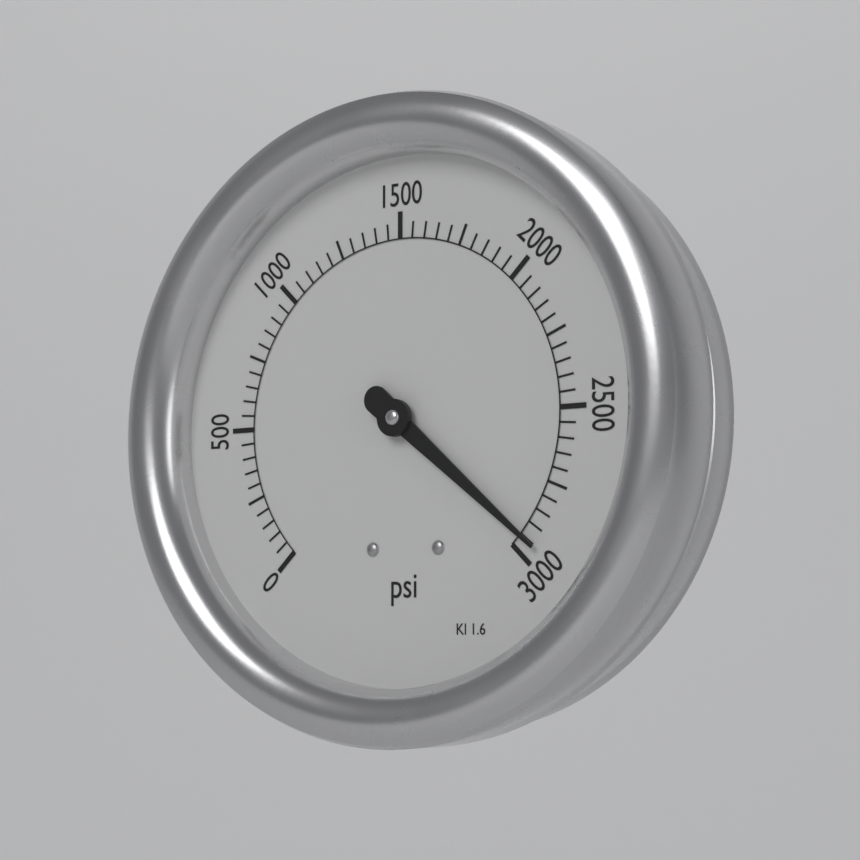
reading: 2950 psi
